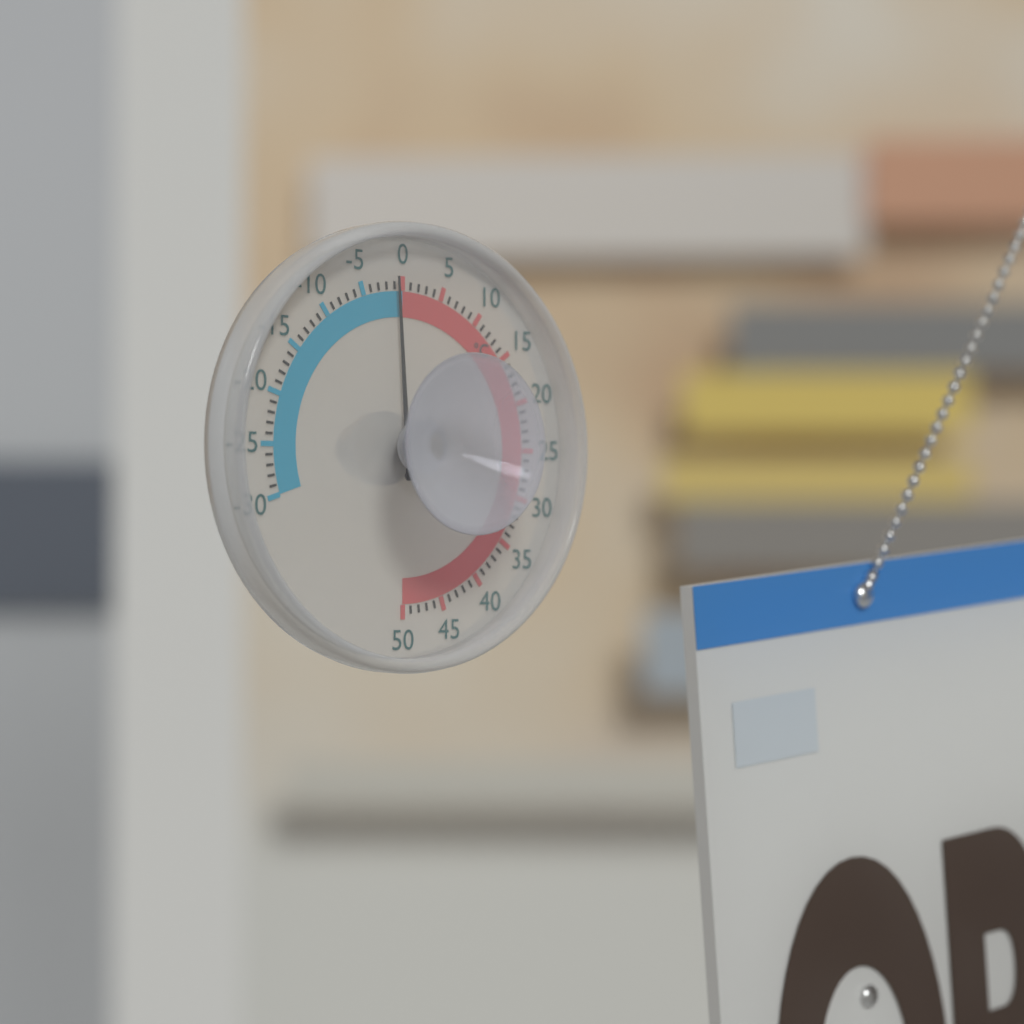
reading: -1 °C
